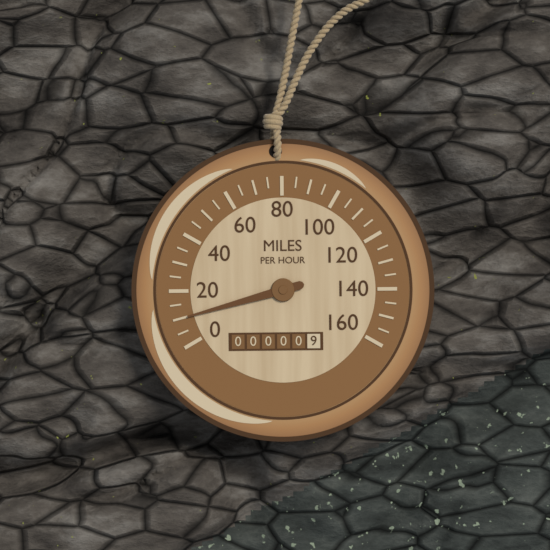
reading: 10 mph
